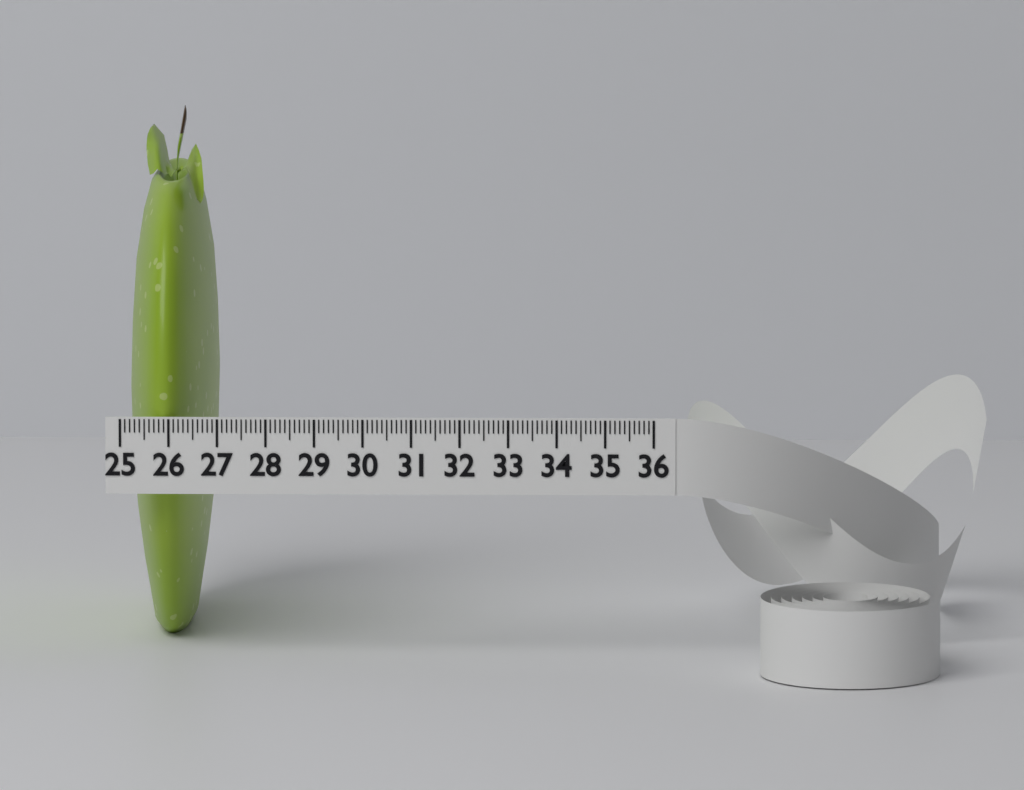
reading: 26.8 (no unit)
